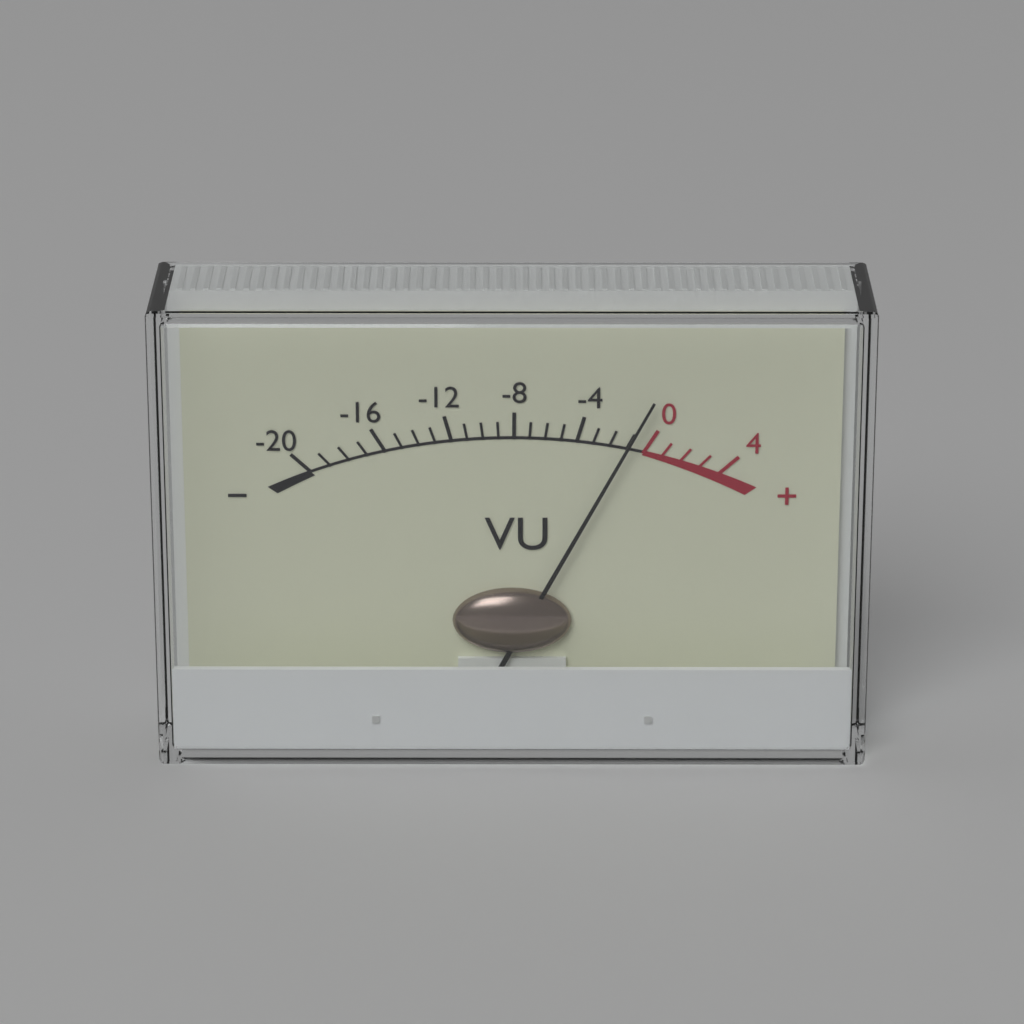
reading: -1 VU
